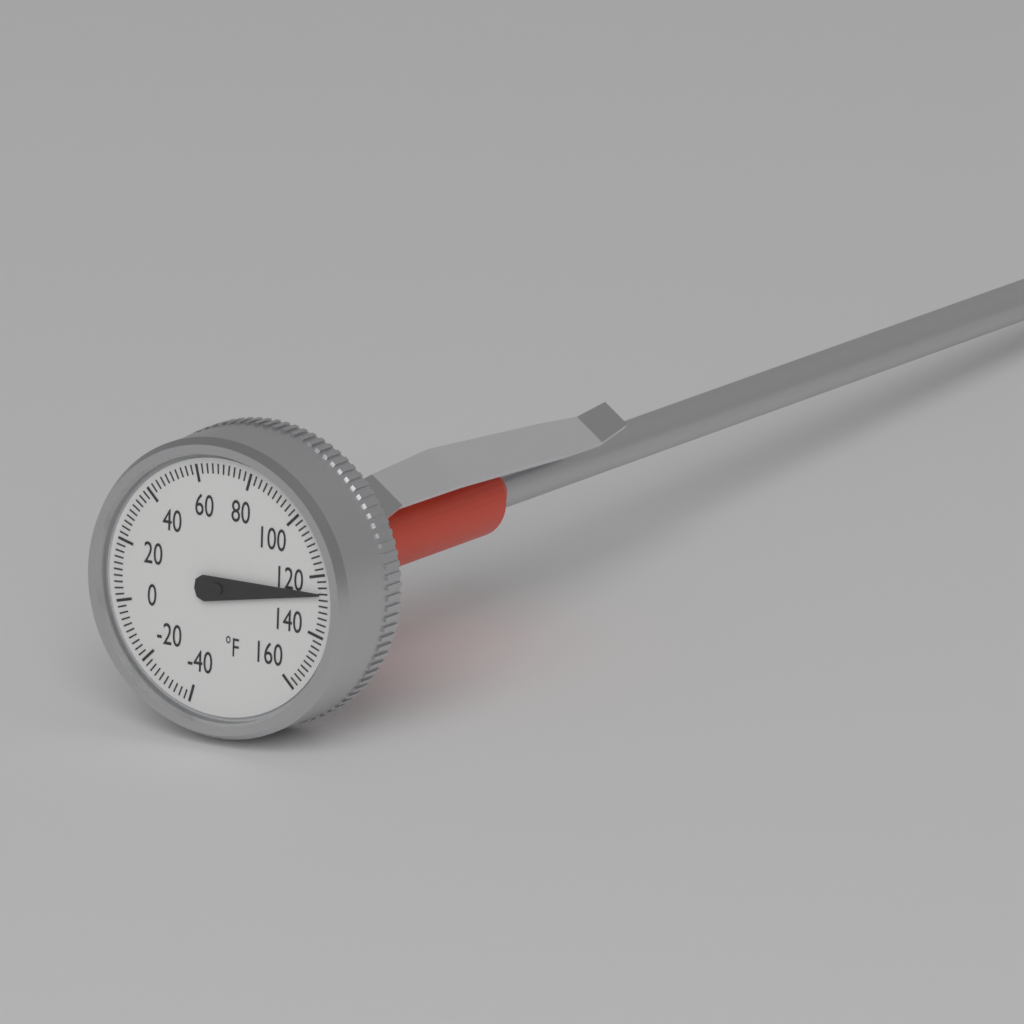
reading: 126 °F
